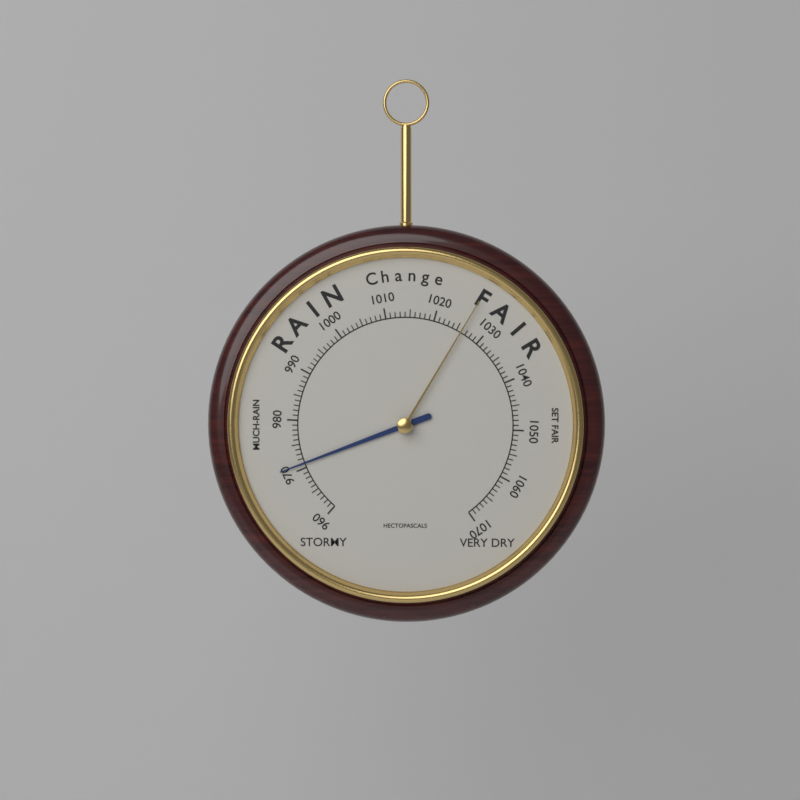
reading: 971 hPa
